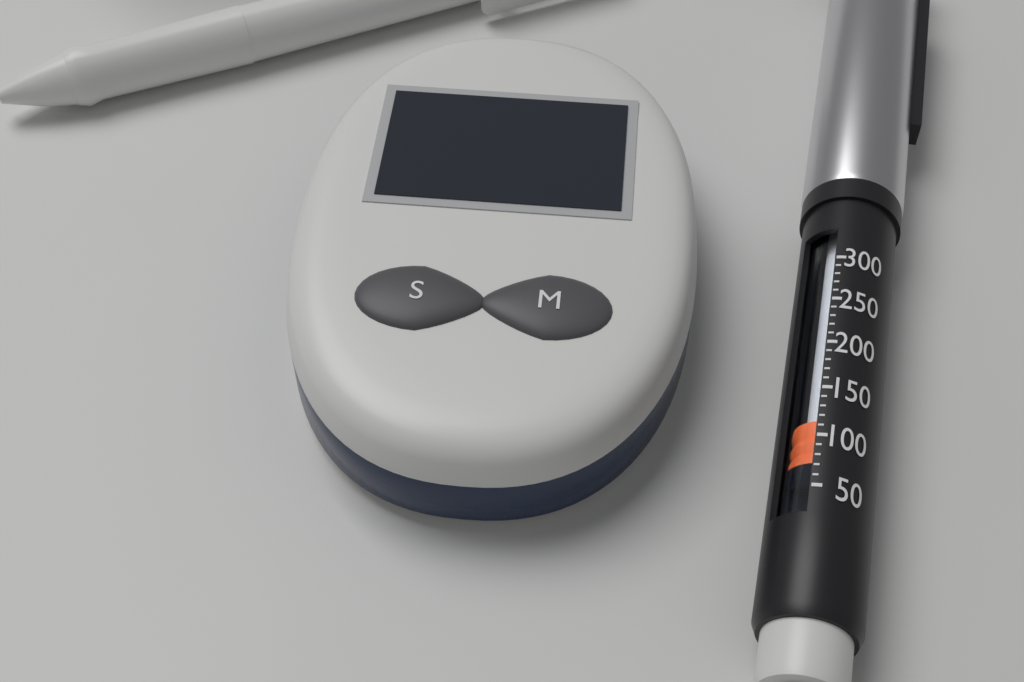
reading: 80 (no unit)
